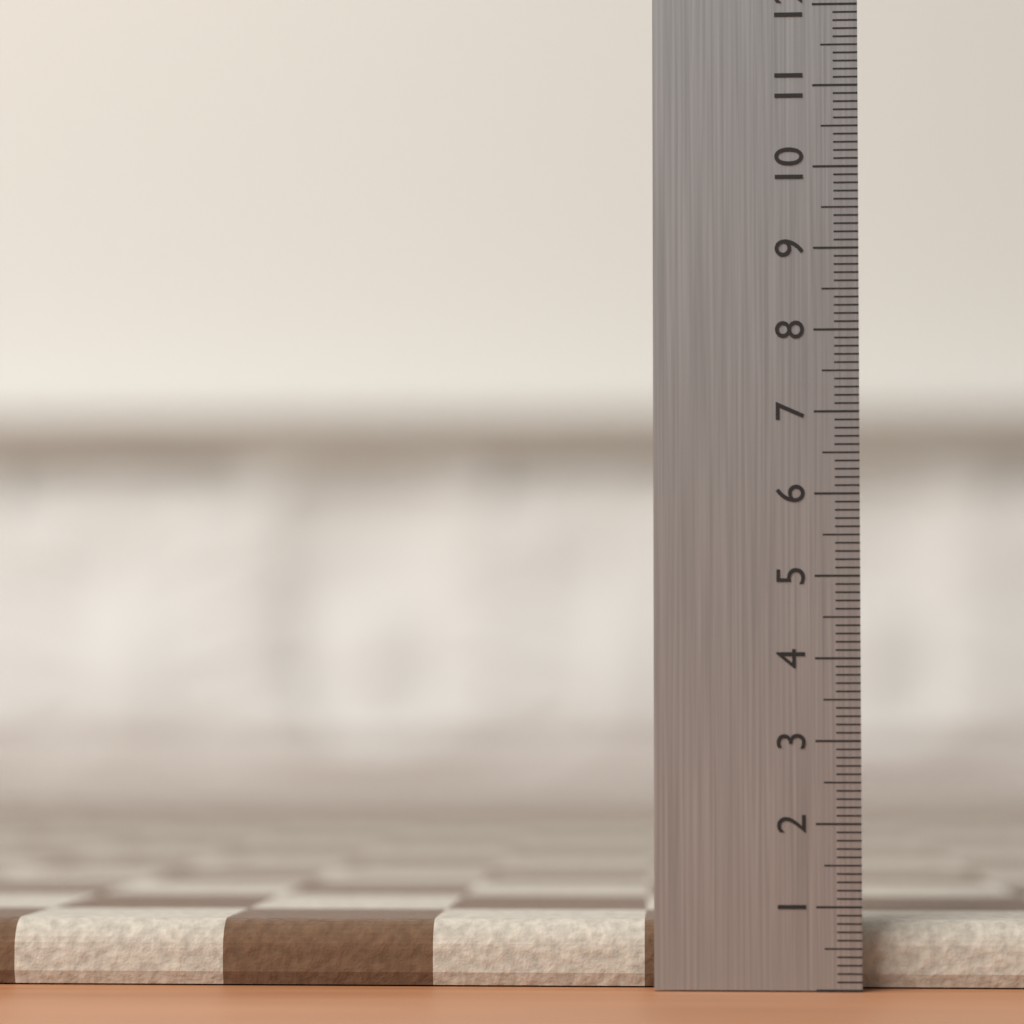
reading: 0.8 (no unit)
